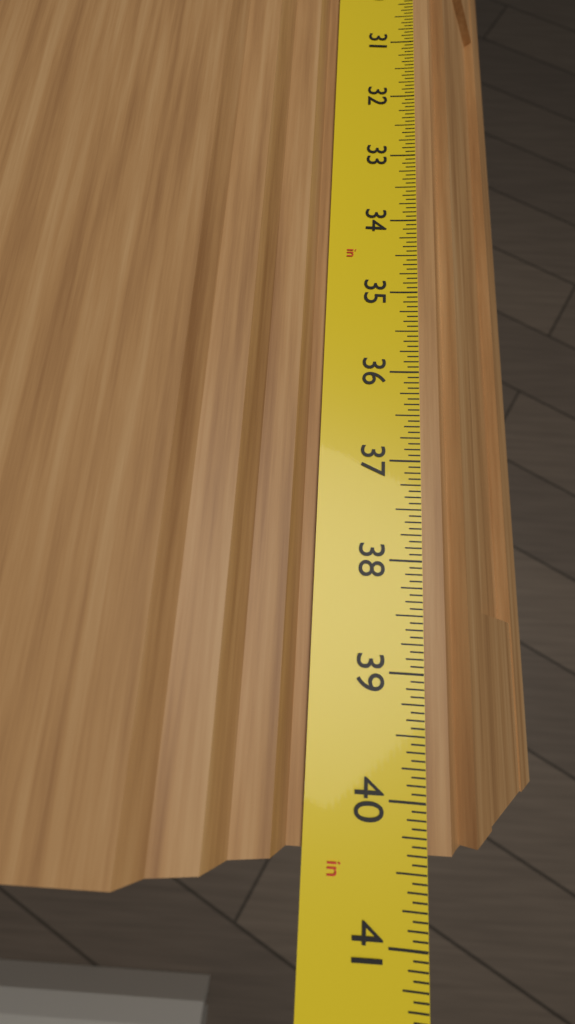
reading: 40.3750 in
